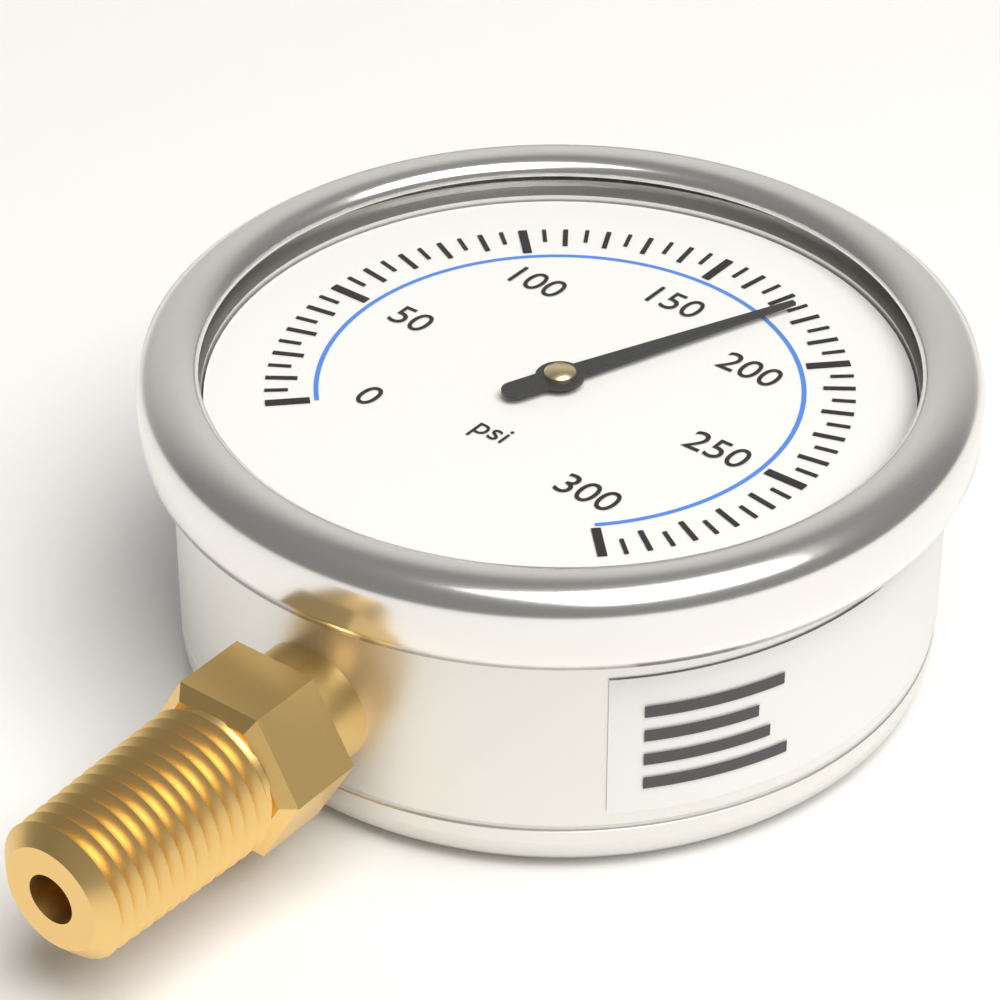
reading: 175 psi
